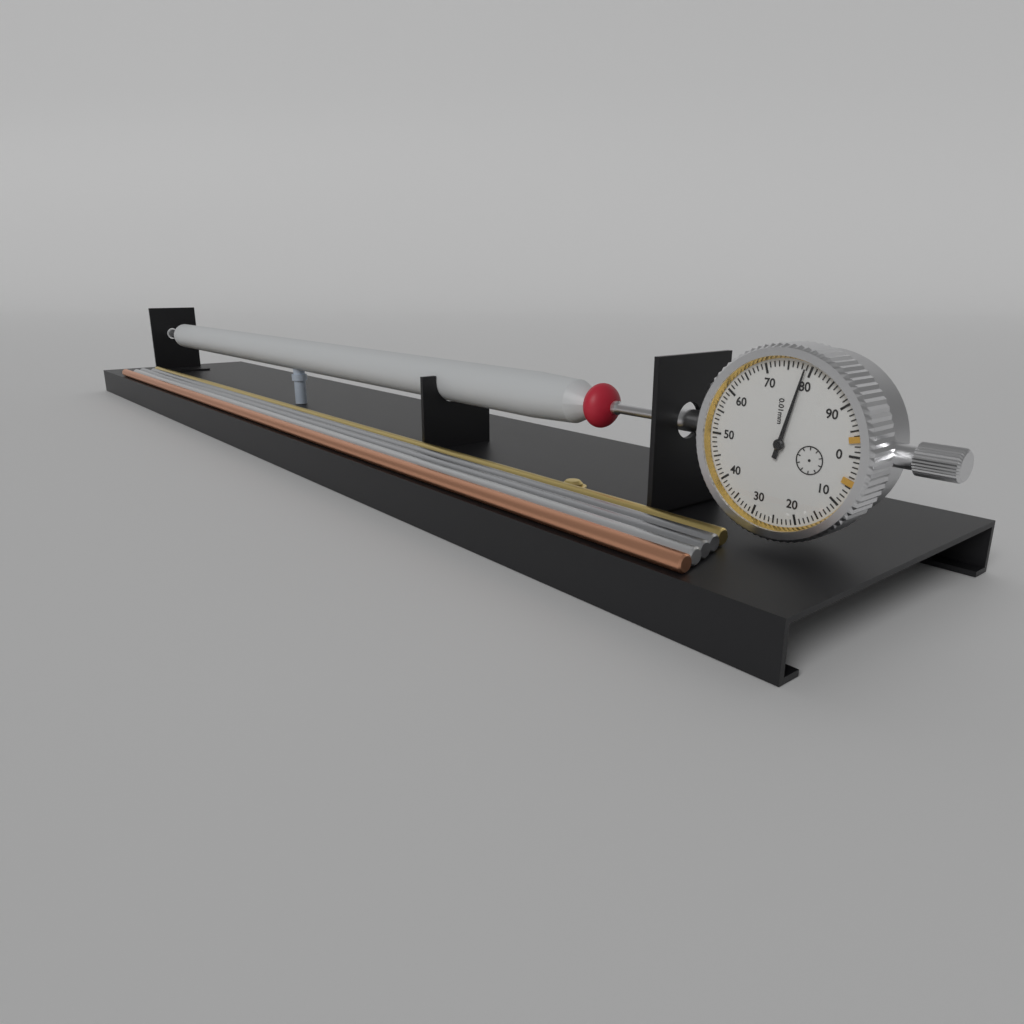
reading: 0.79 mm
